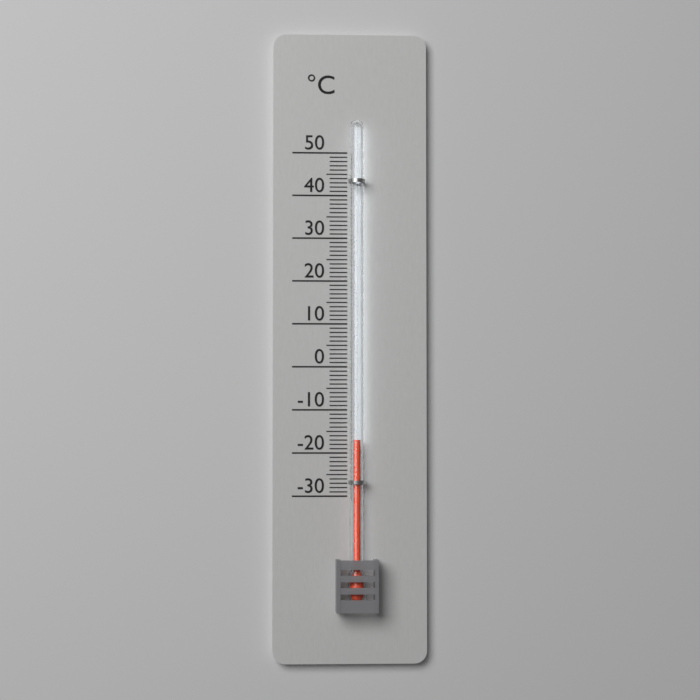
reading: -17 °C
